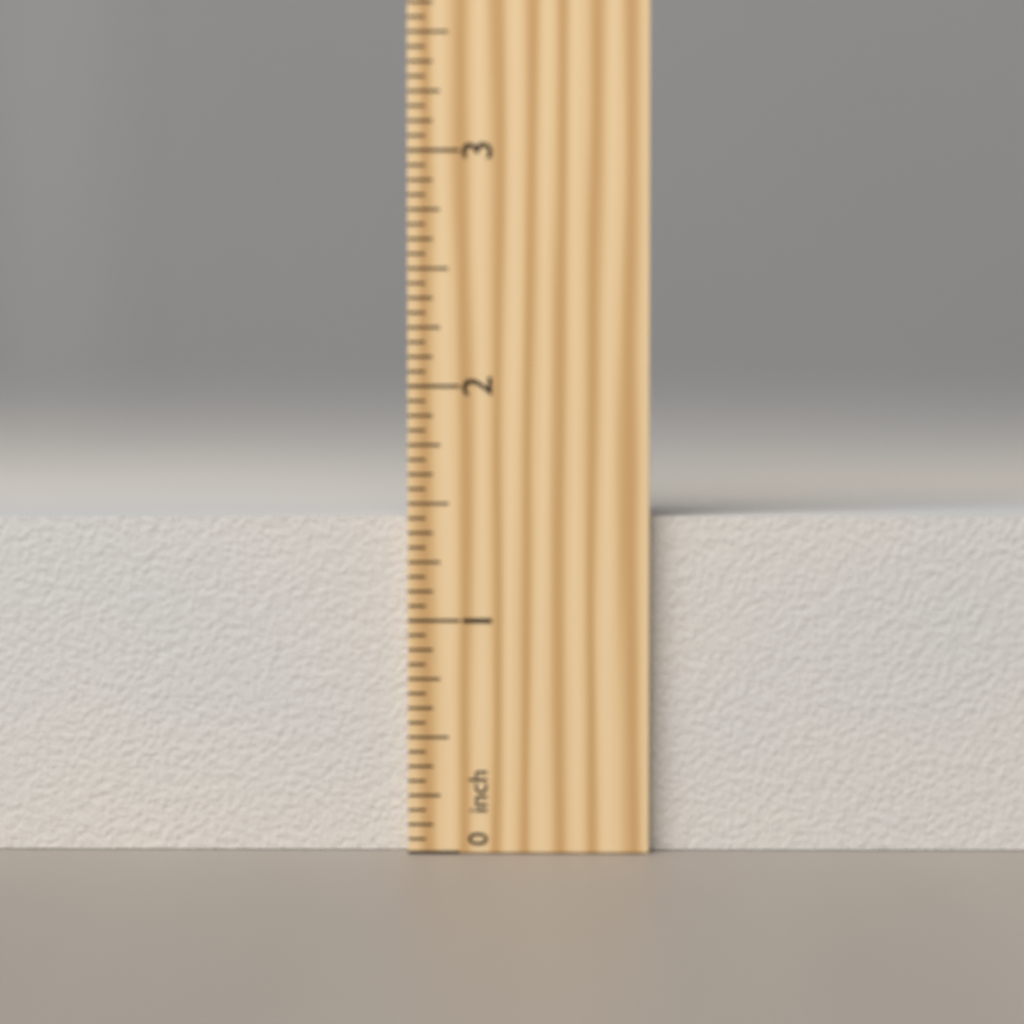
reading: 1.4375 inch
